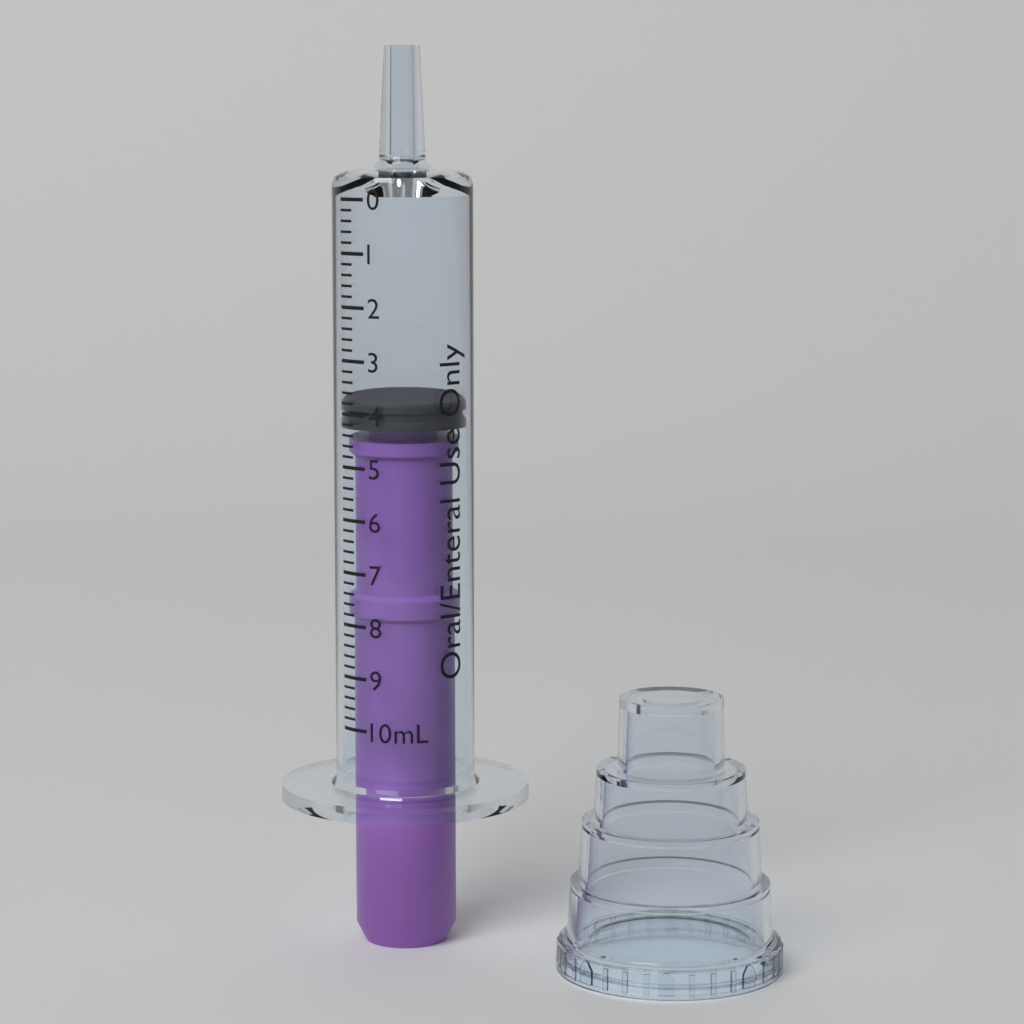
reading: 3.8 mL
